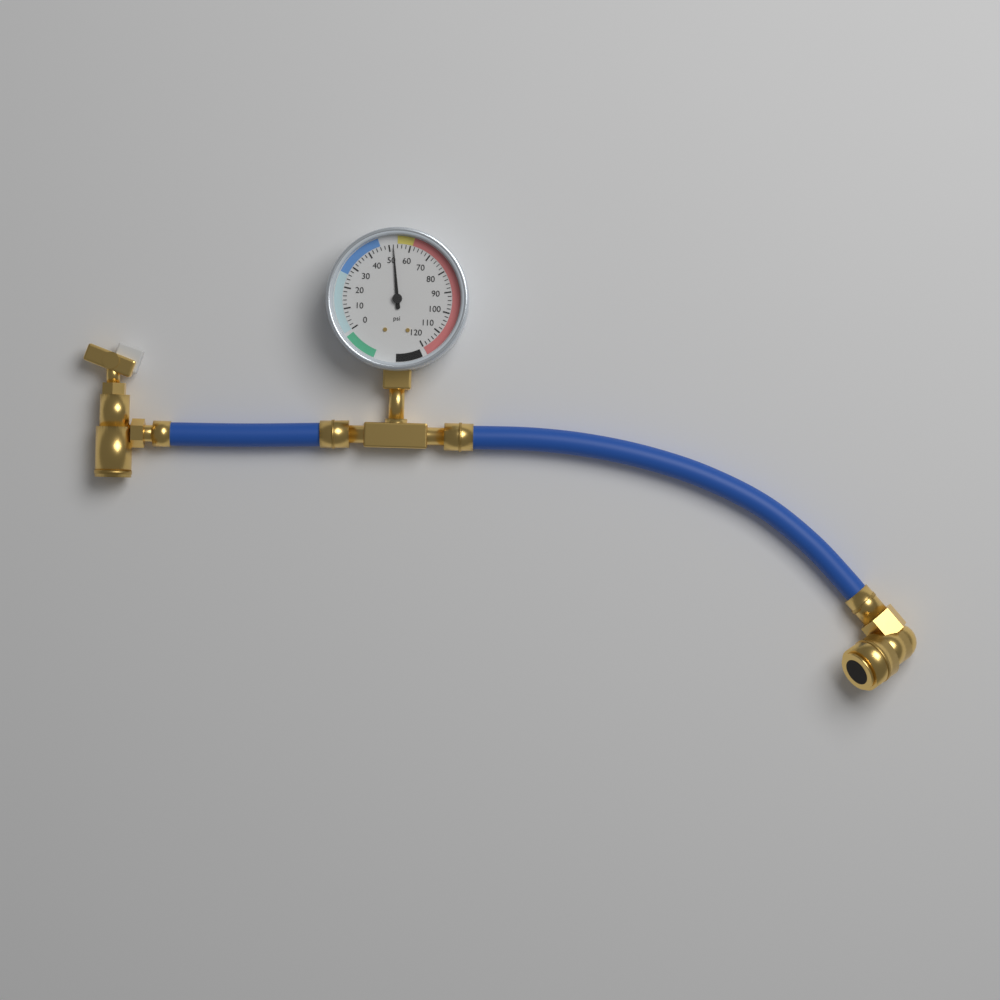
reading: 52 psi
